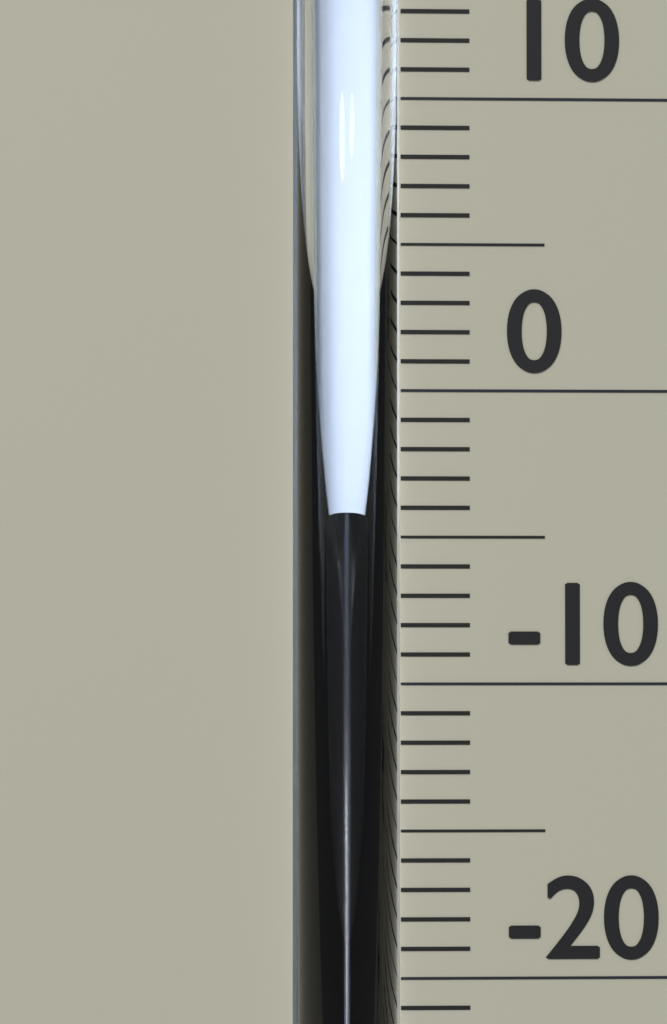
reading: -4 °C
